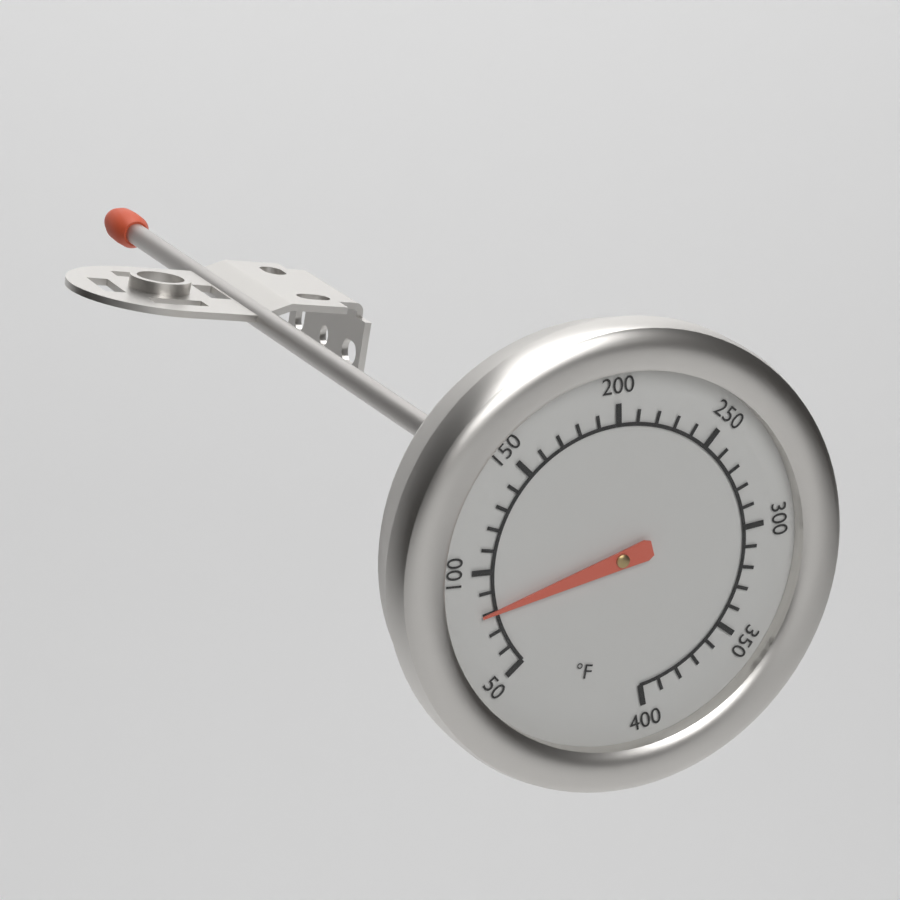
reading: 80 °F
